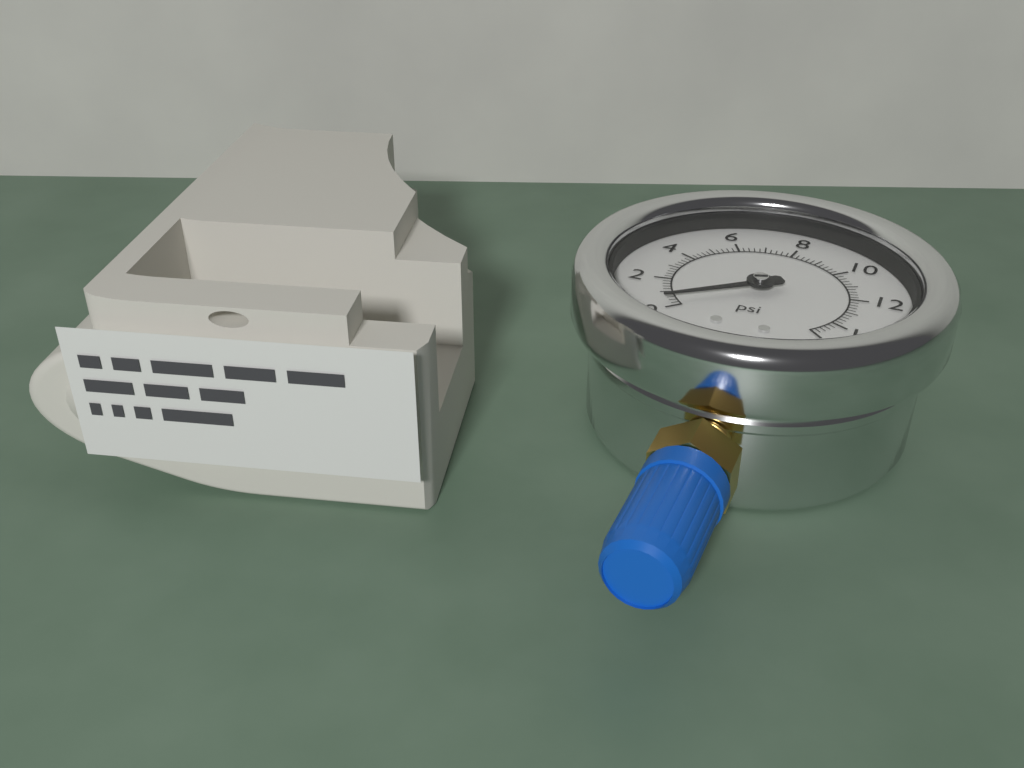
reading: 0.4 psi
